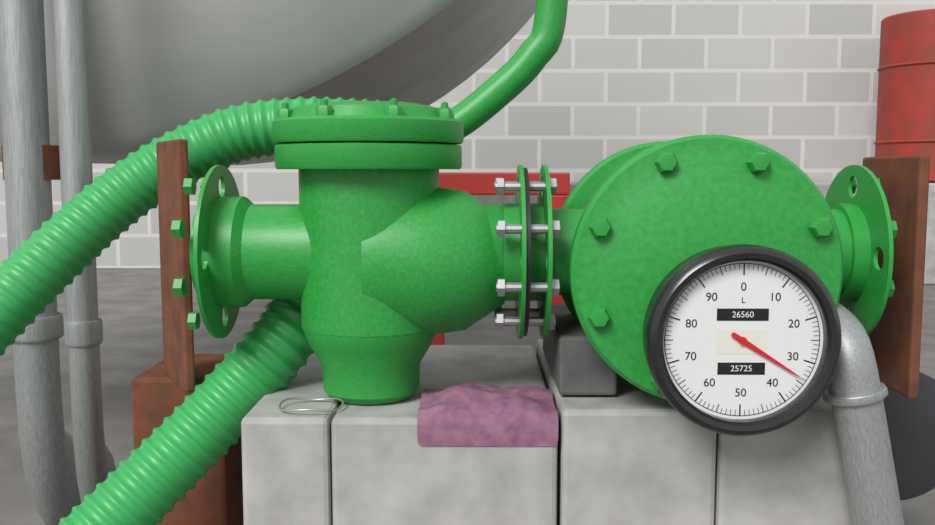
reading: 34 L
